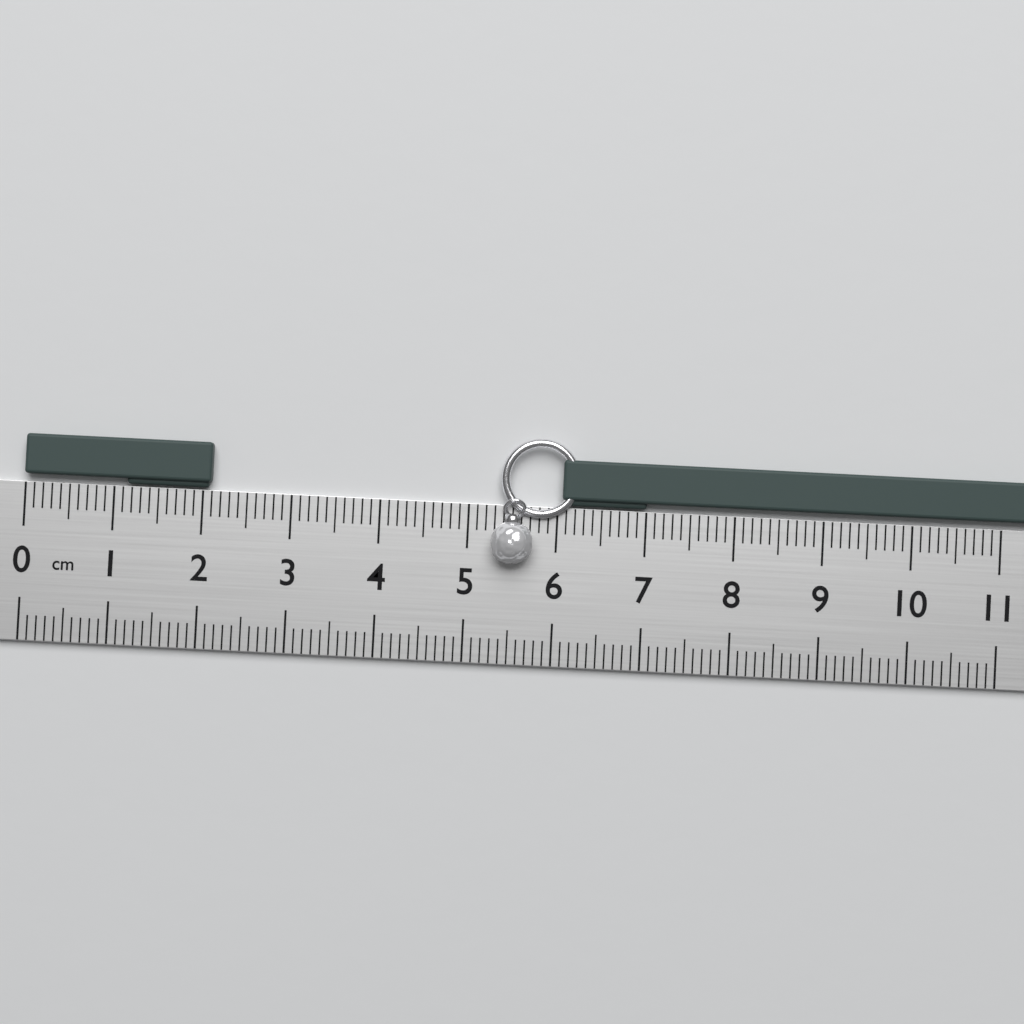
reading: 2.1 cm
